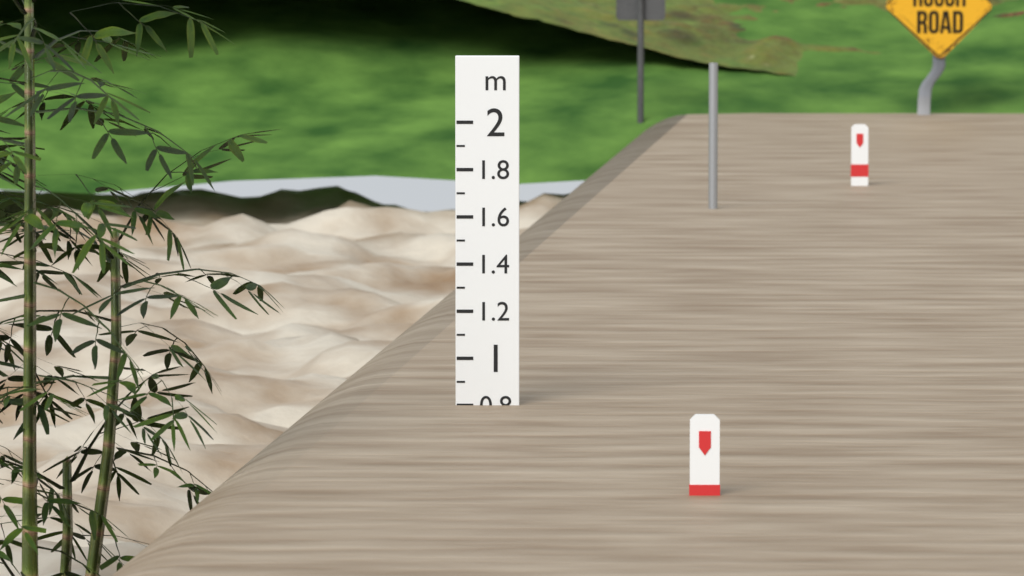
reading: 0.8 m
